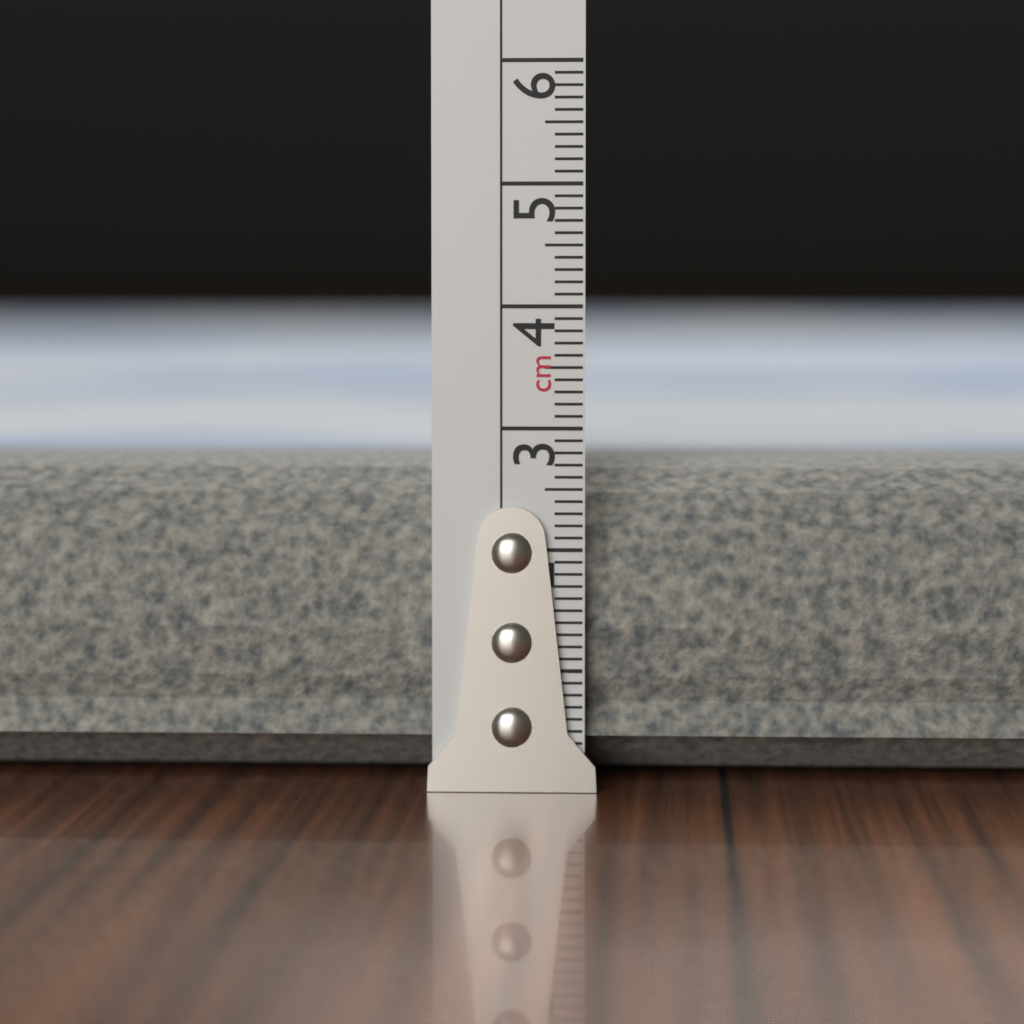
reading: 2.8 cm
